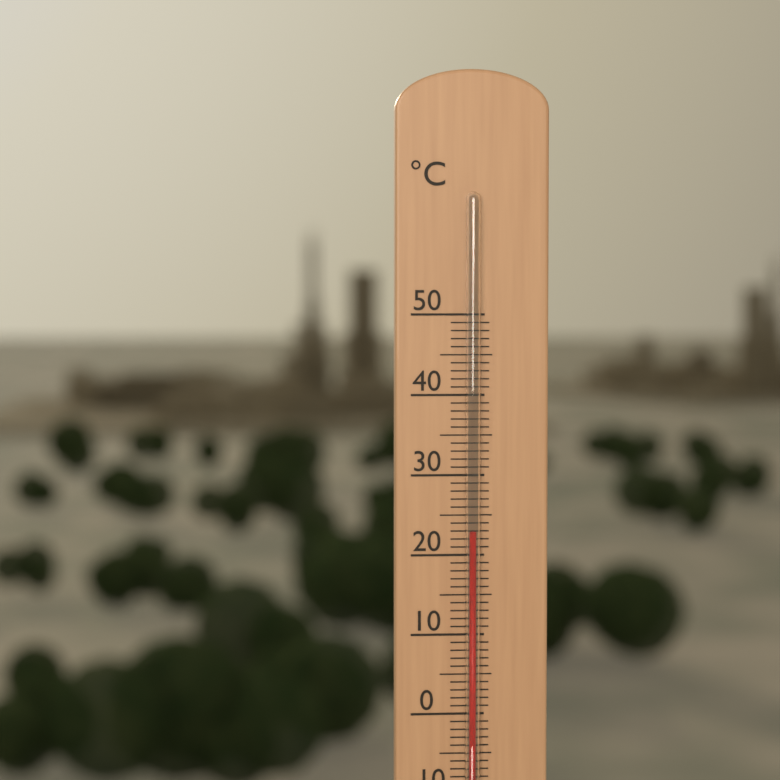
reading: 23 °C
